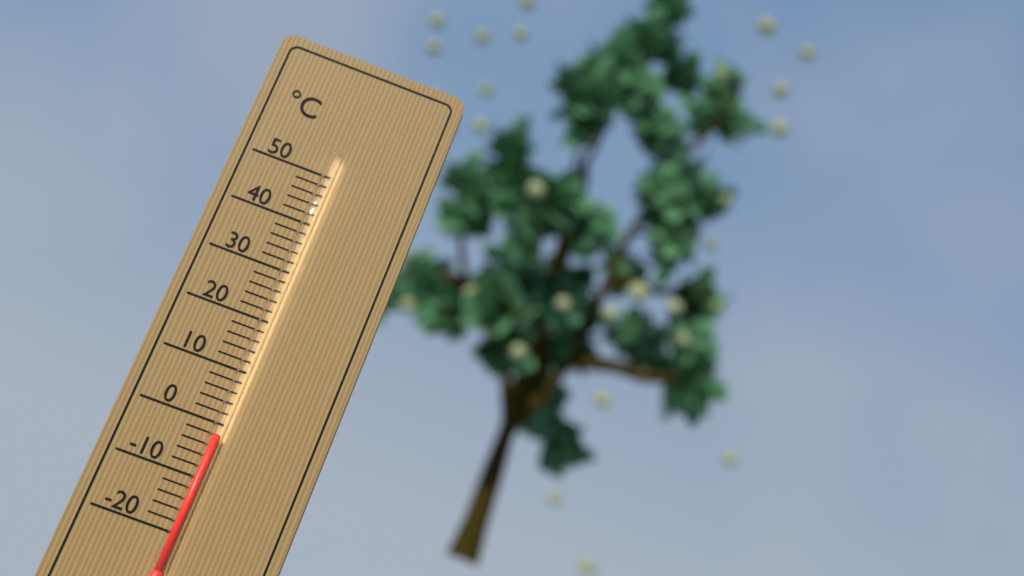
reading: -2 °C
